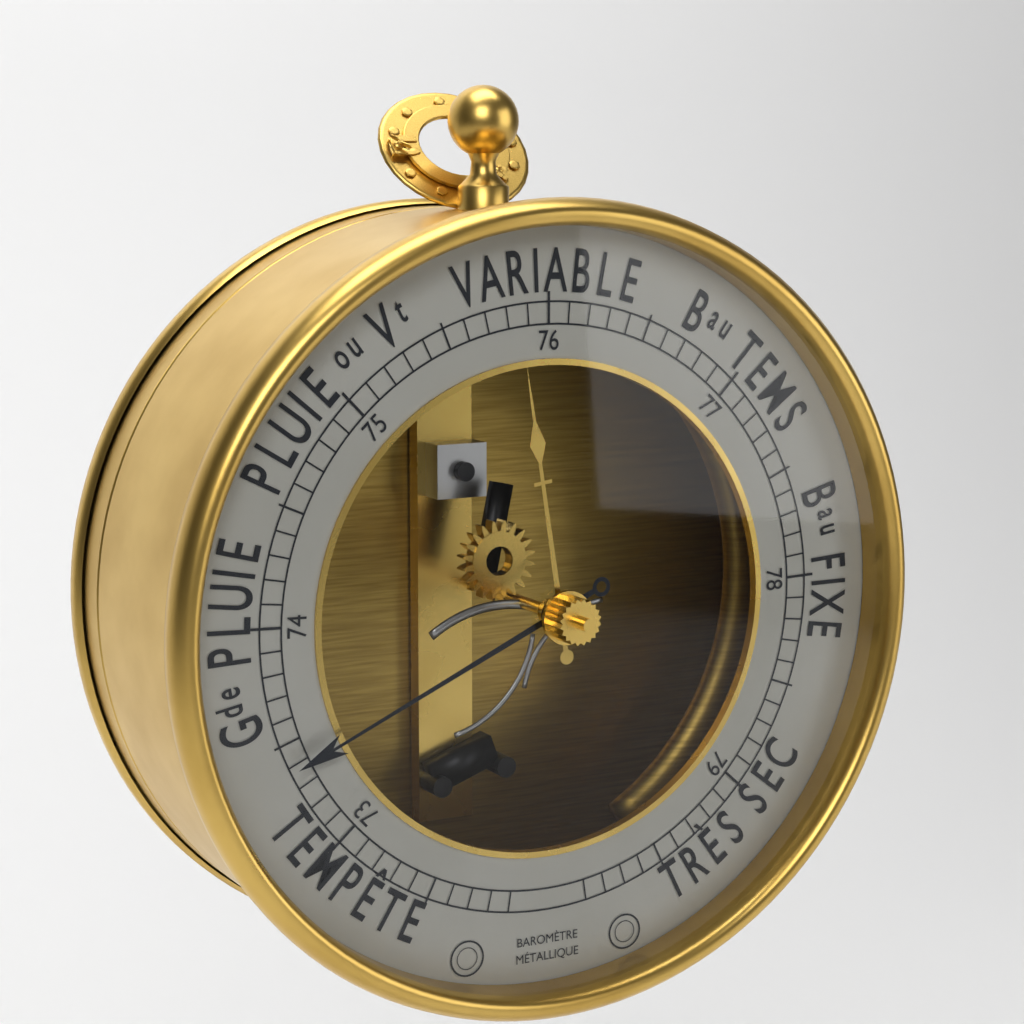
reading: 73.4 (no unit)
